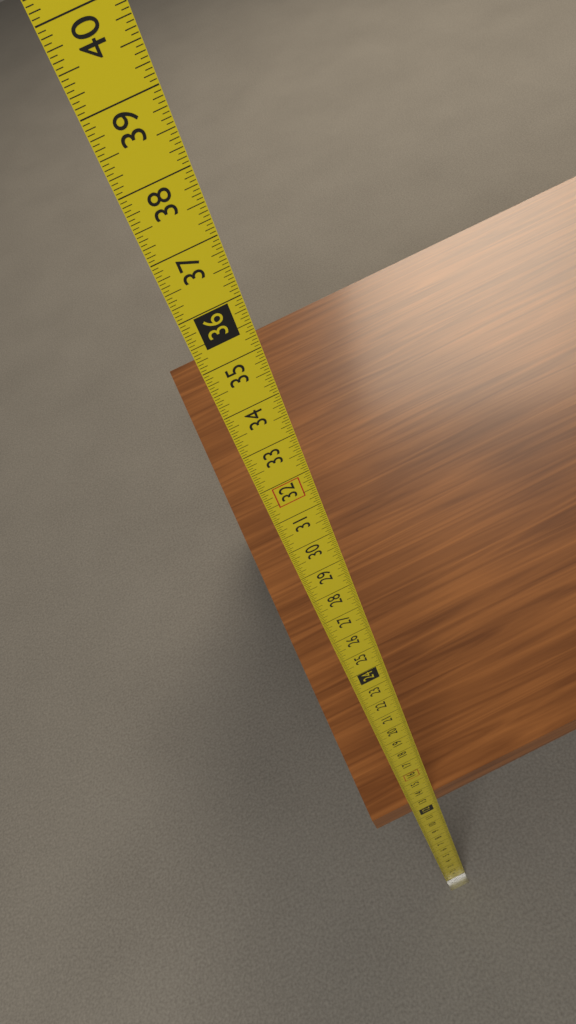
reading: 13.1250 in
